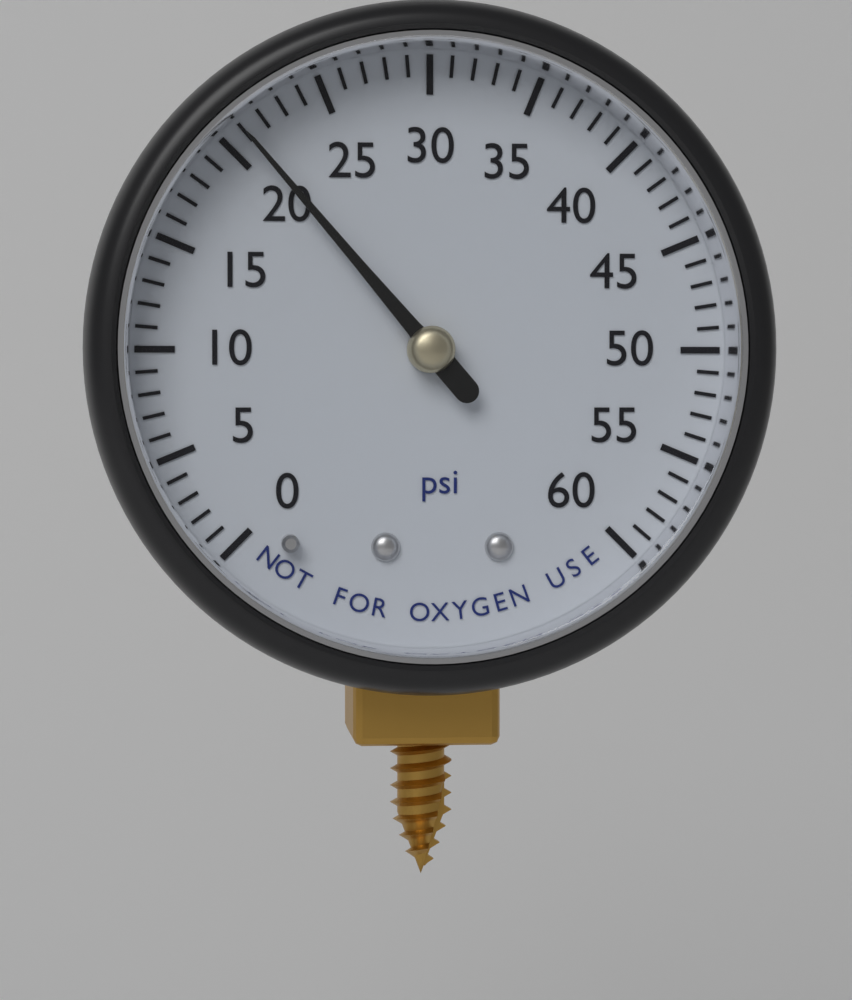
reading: 21 psi
